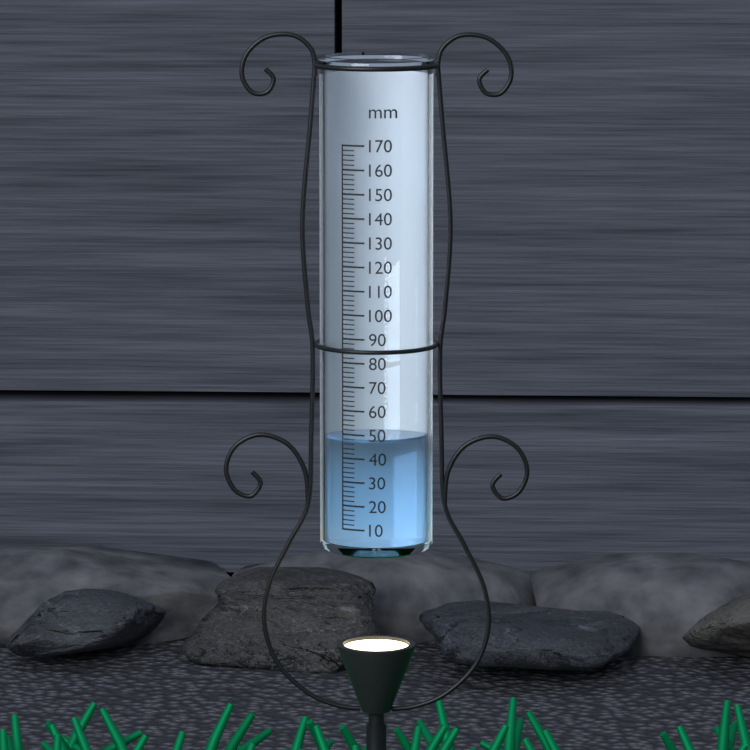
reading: 48 mm
